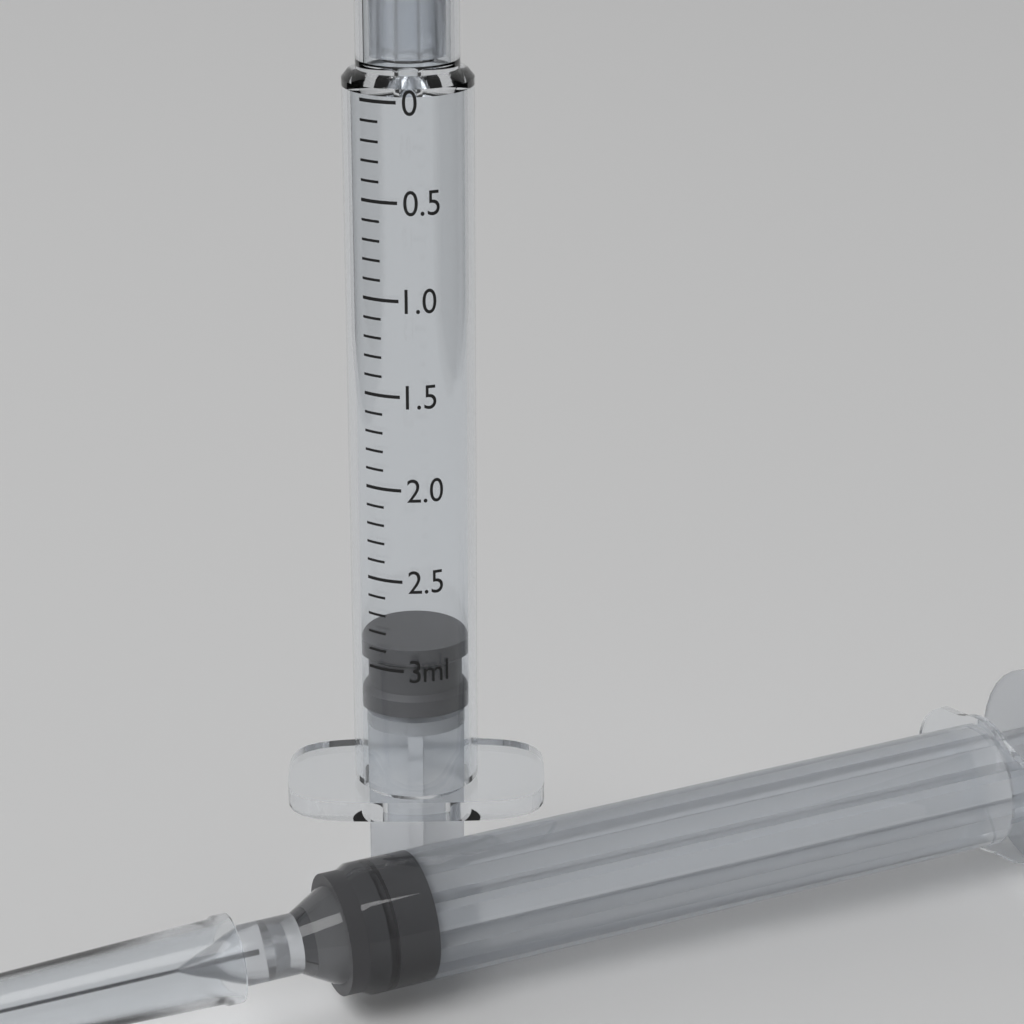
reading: 2.9 ml
